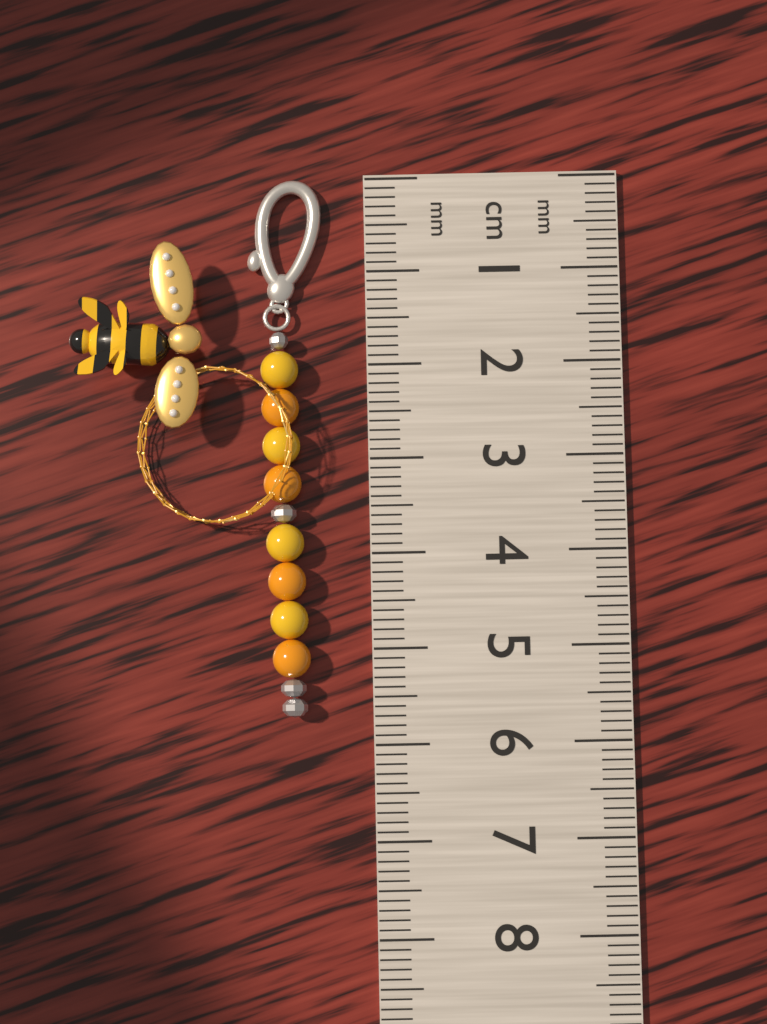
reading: 5.7 cm
